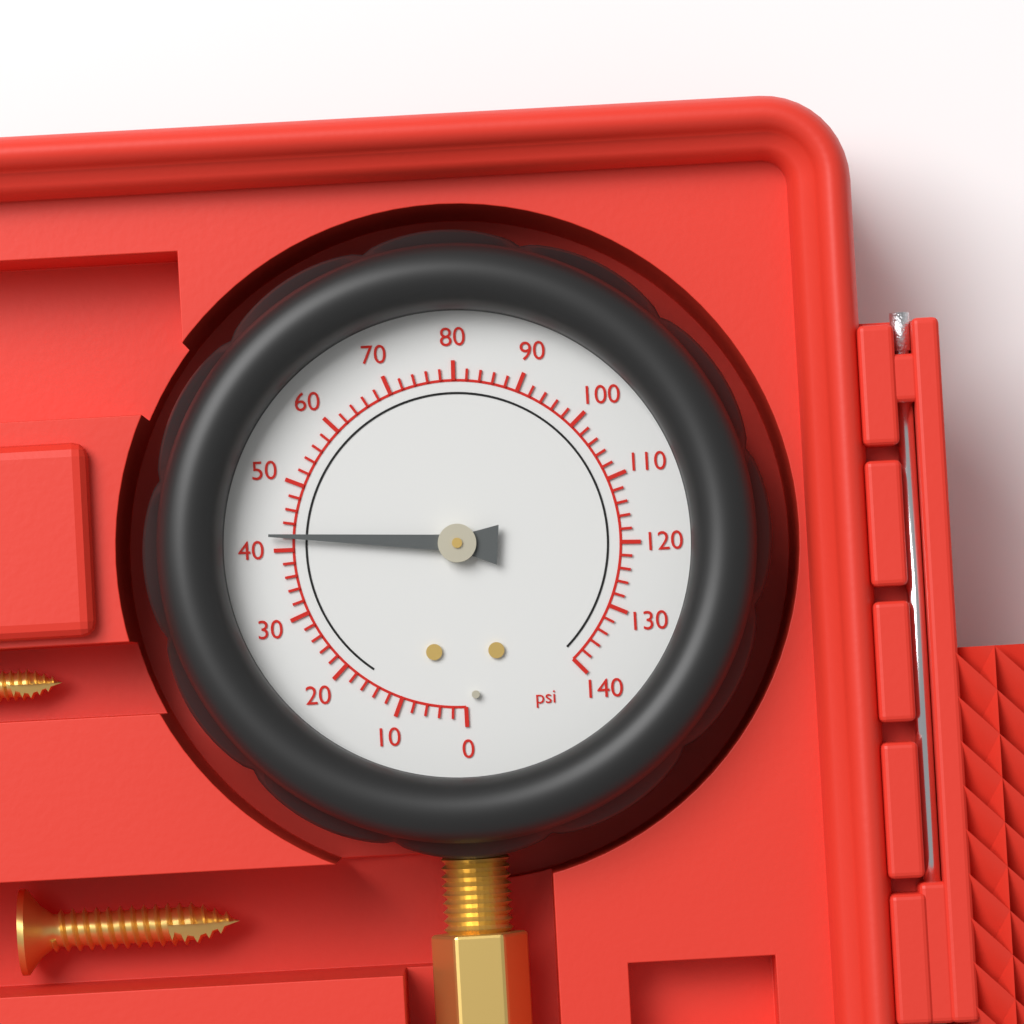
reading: 42 psi
